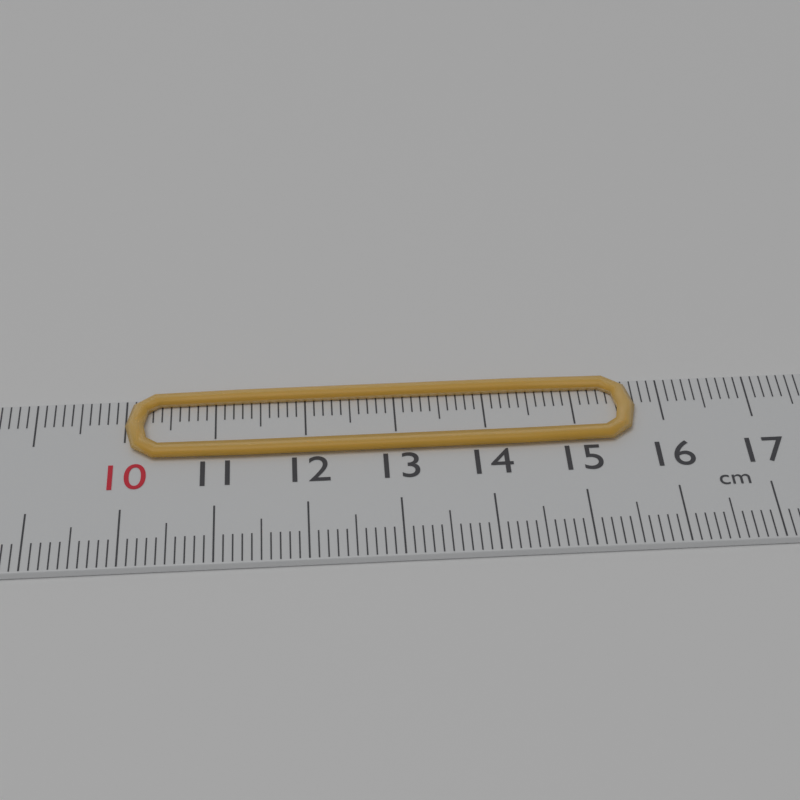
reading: 15.7 cm
